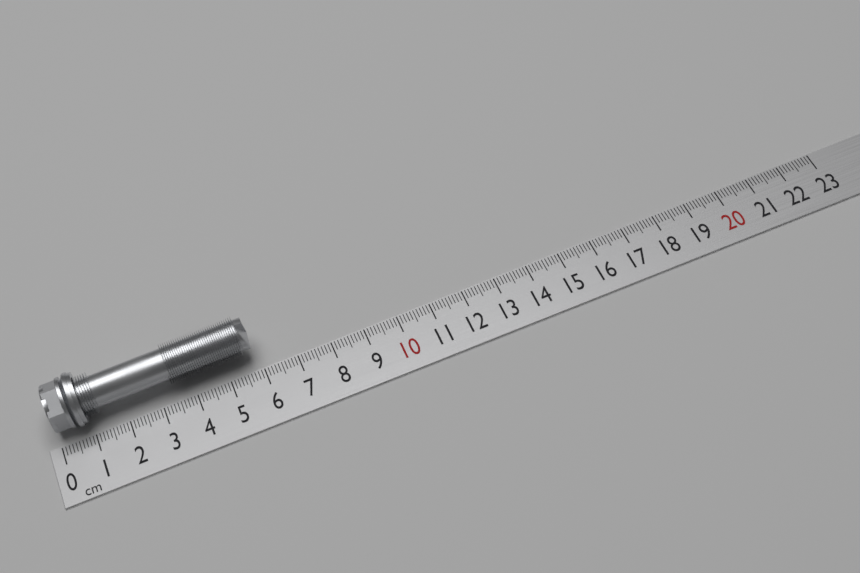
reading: 5.9 cm
